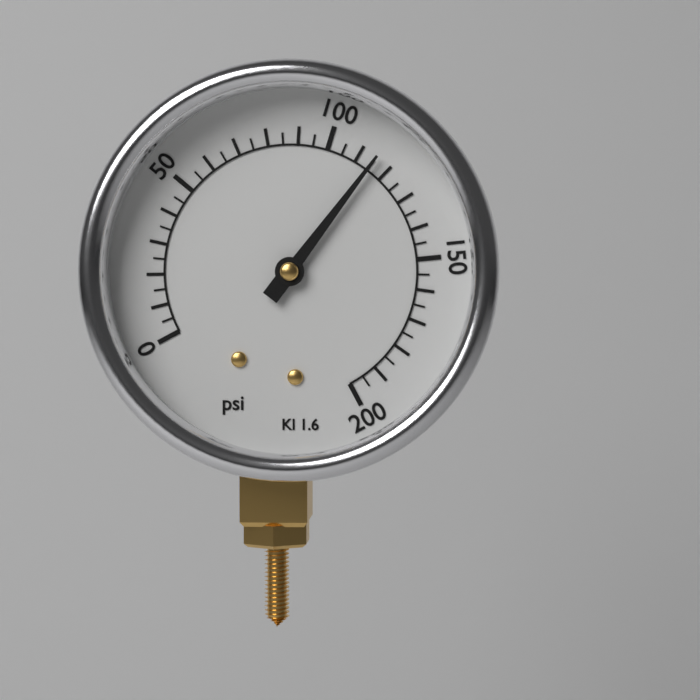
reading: 115 psi
